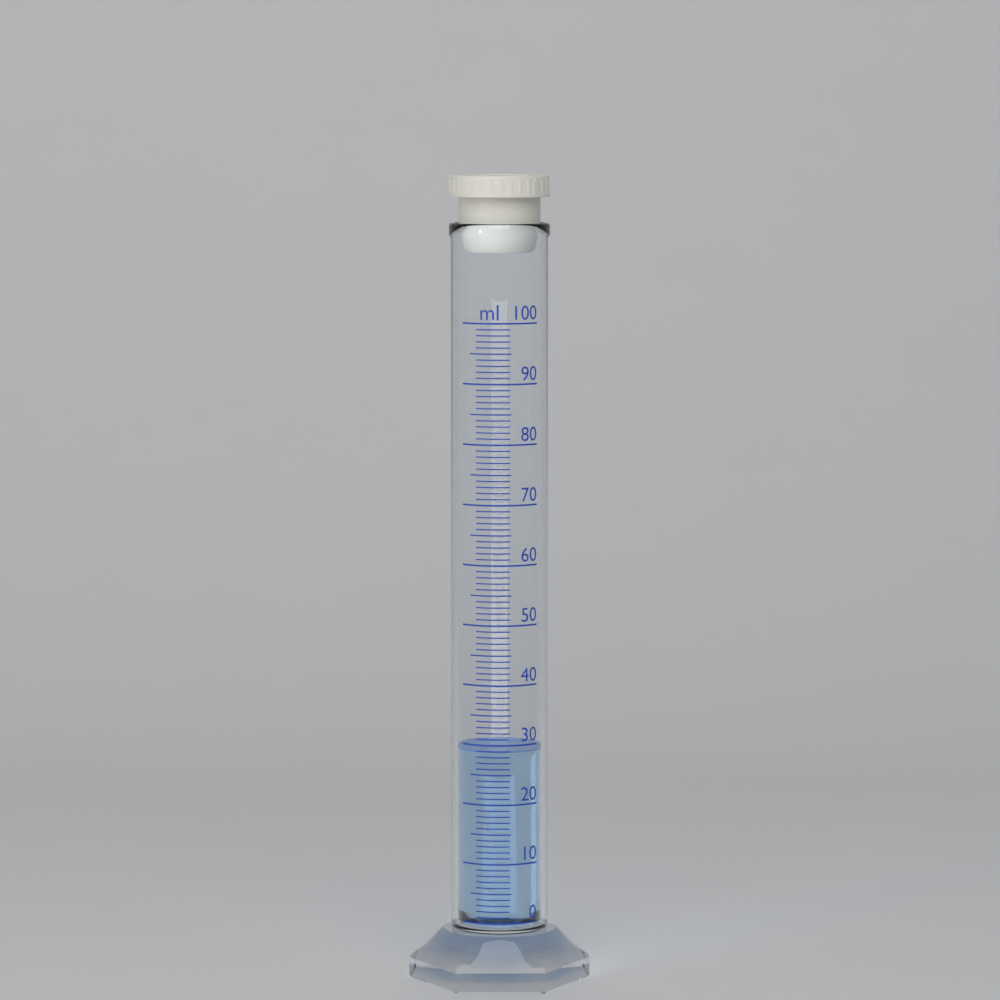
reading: 29 ml
